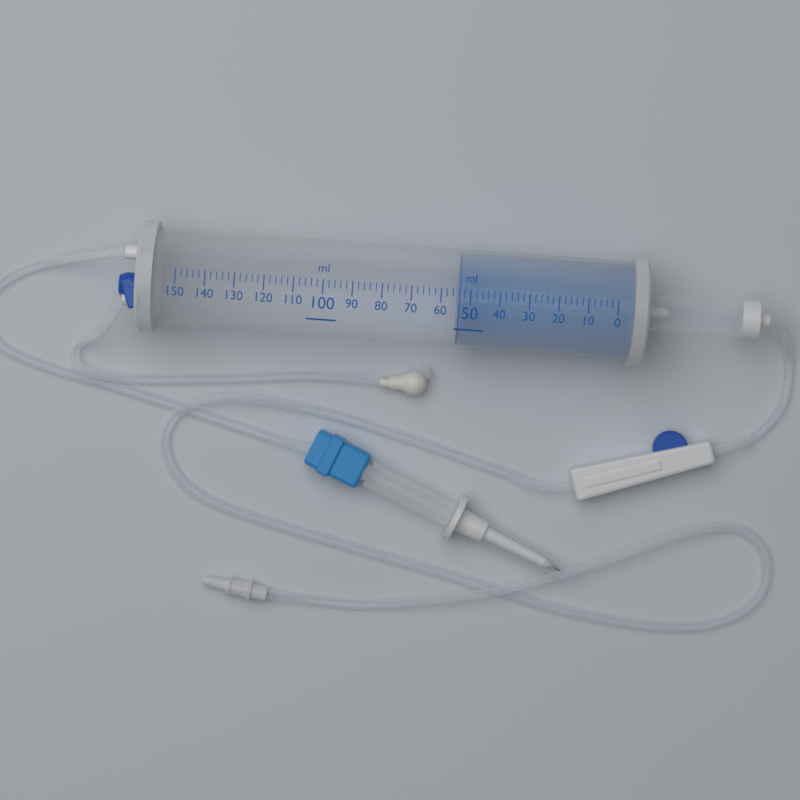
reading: 54 ml
